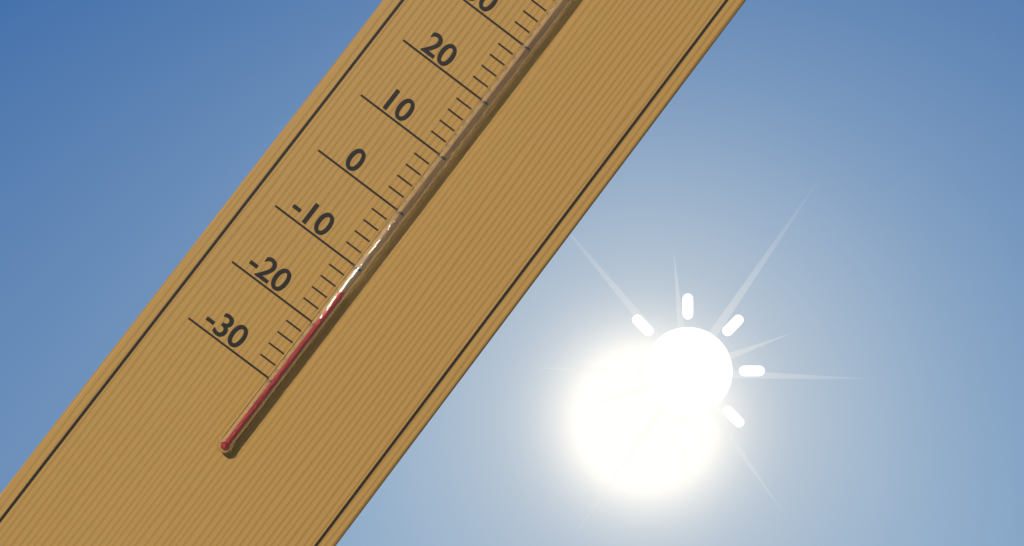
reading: -14 °C
